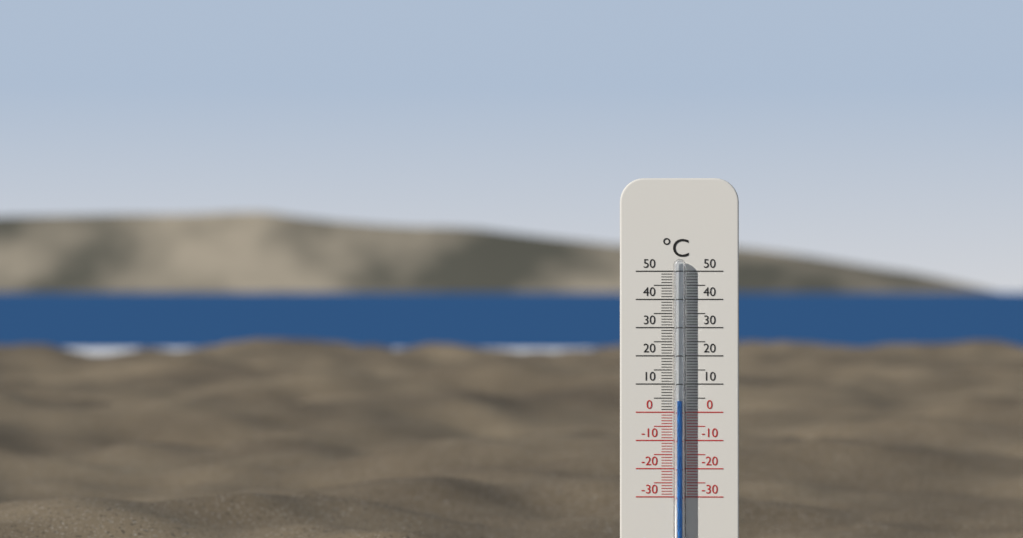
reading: 4 °C
